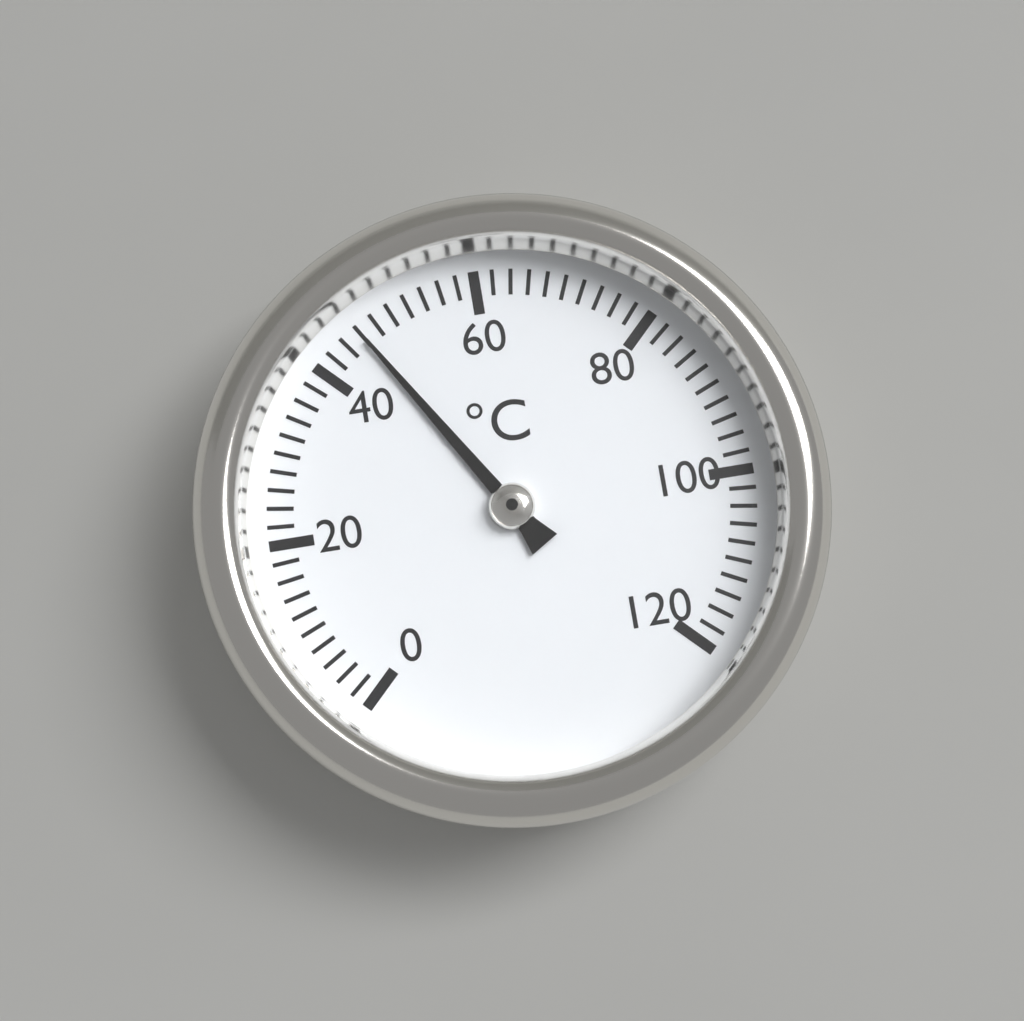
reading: 46 °C
